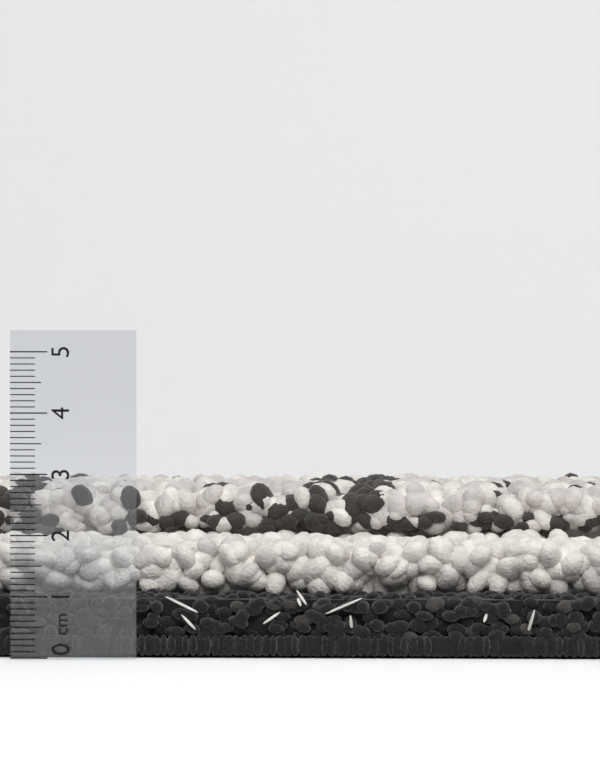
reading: 2.7 cm
